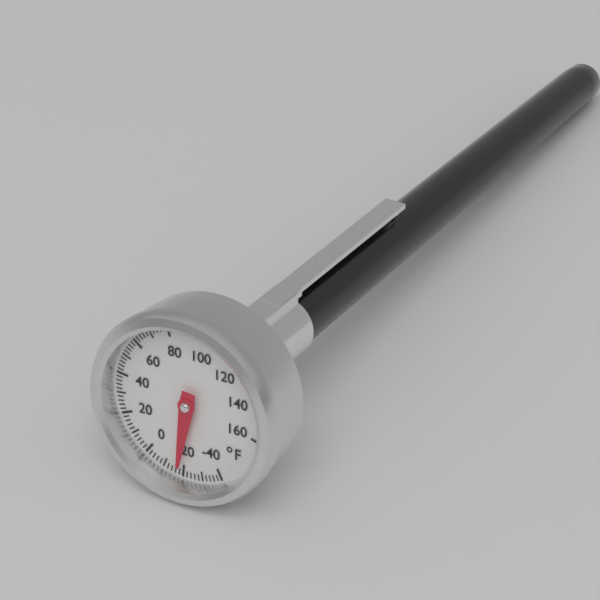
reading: -18 °F
